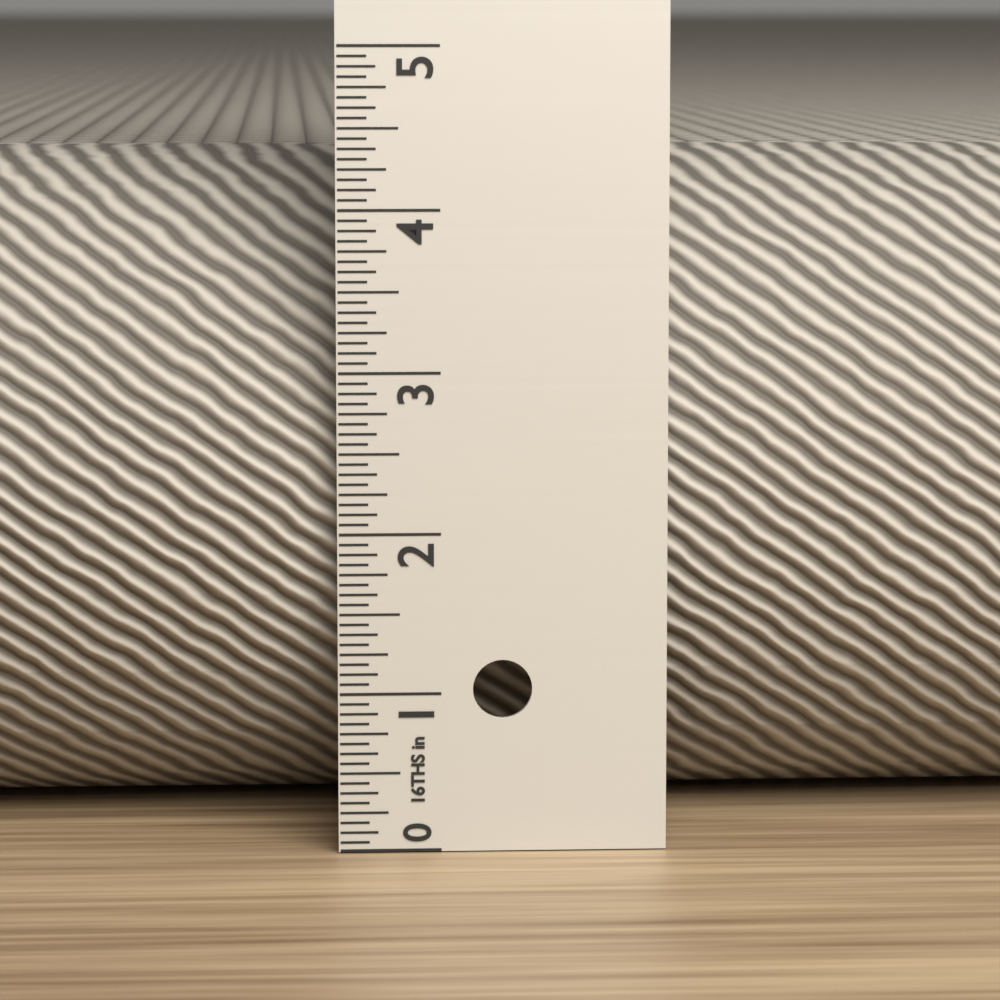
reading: 4.3125 in
